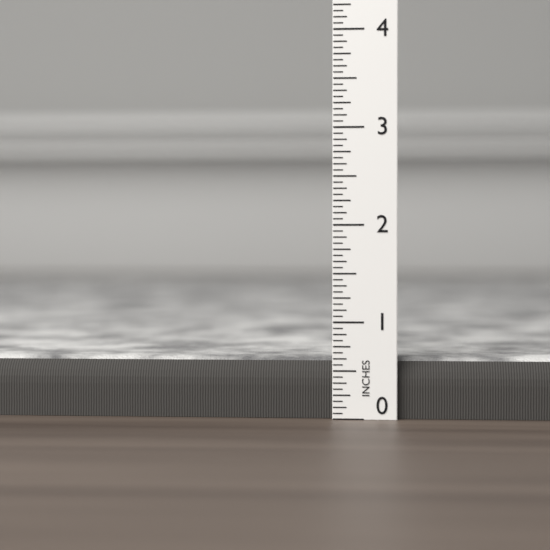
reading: 0.6250 in
